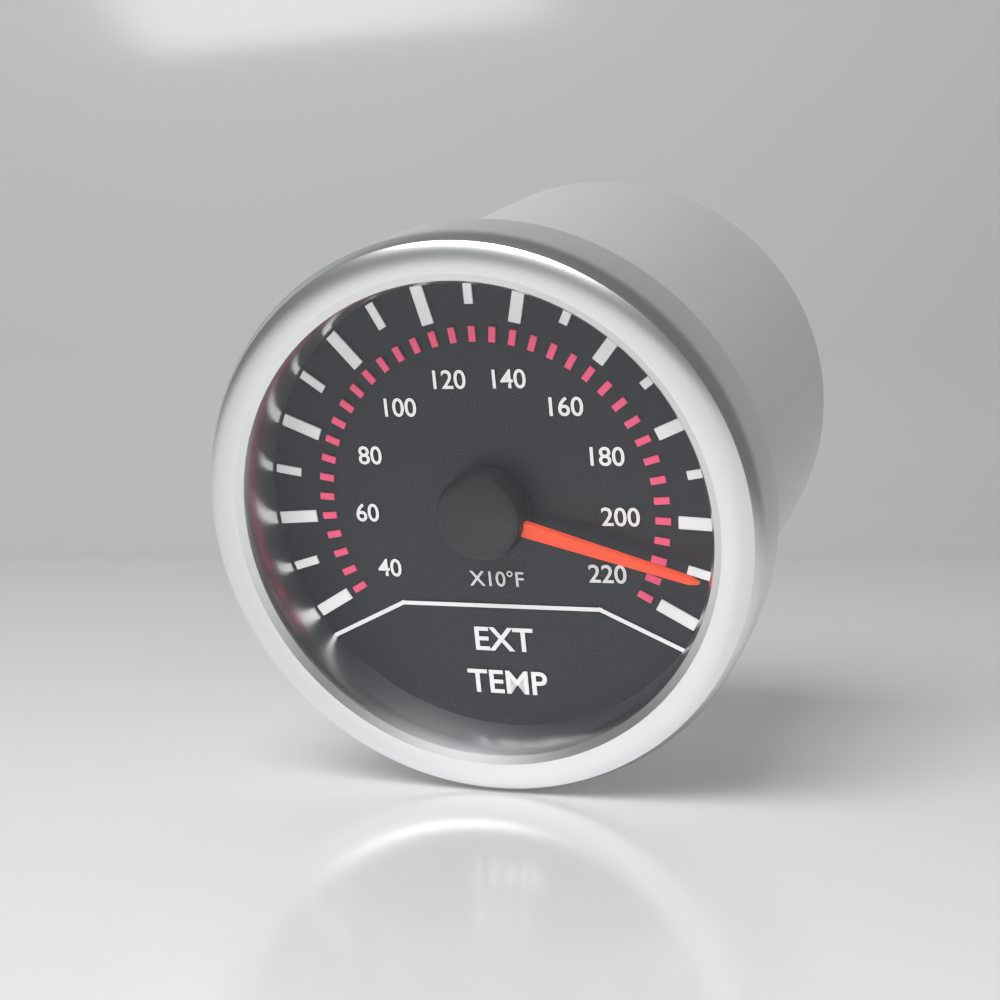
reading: 2100 °F
